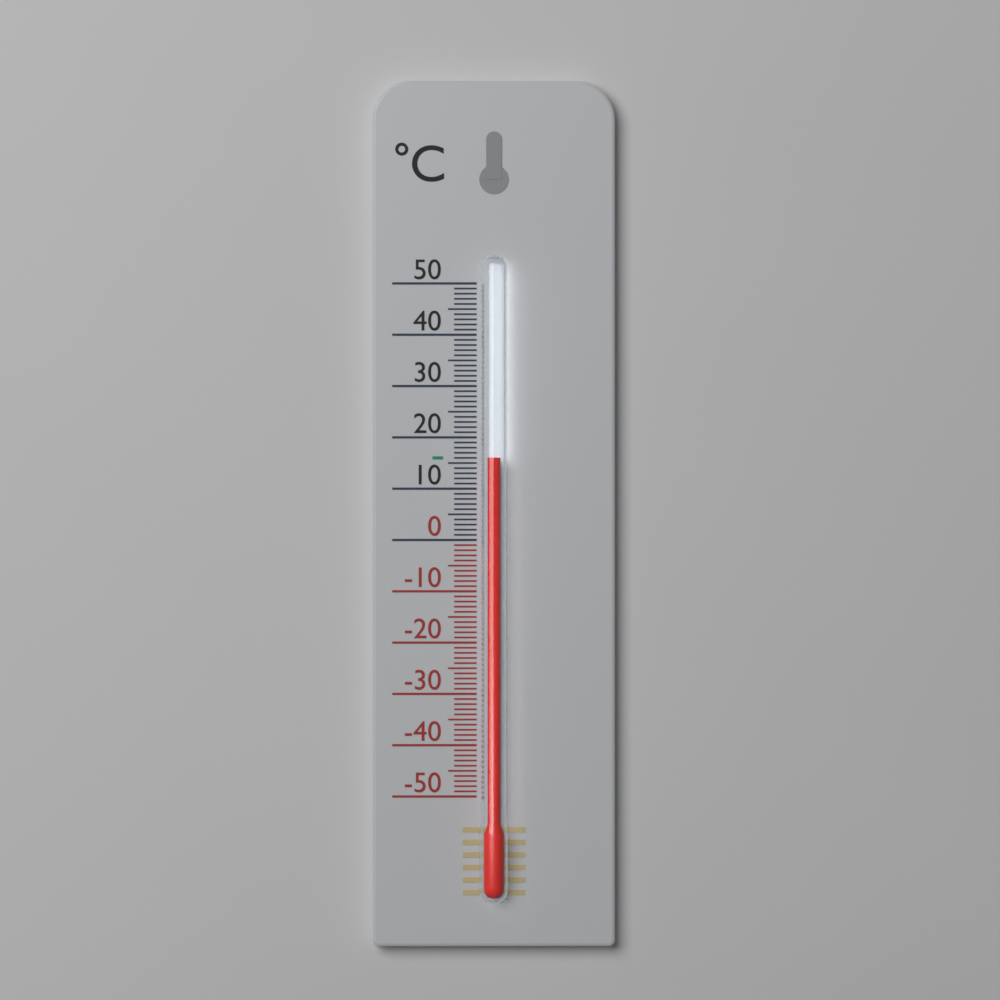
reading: 16 °C
